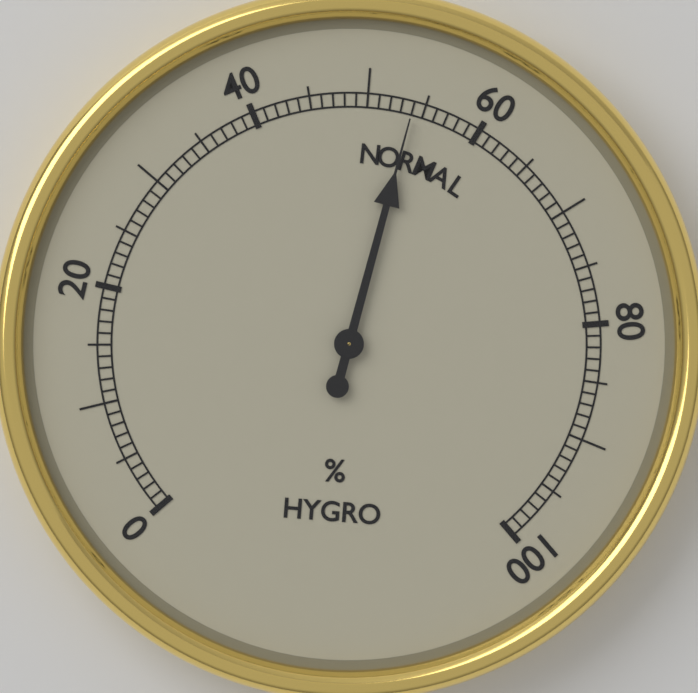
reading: 54 %
